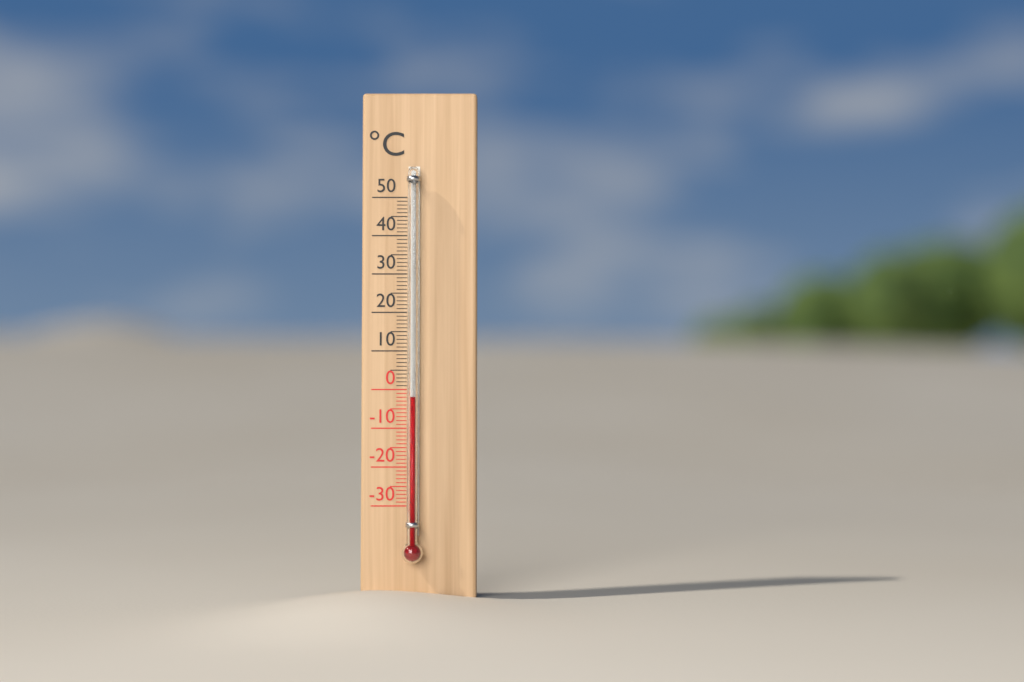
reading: -2 °C
